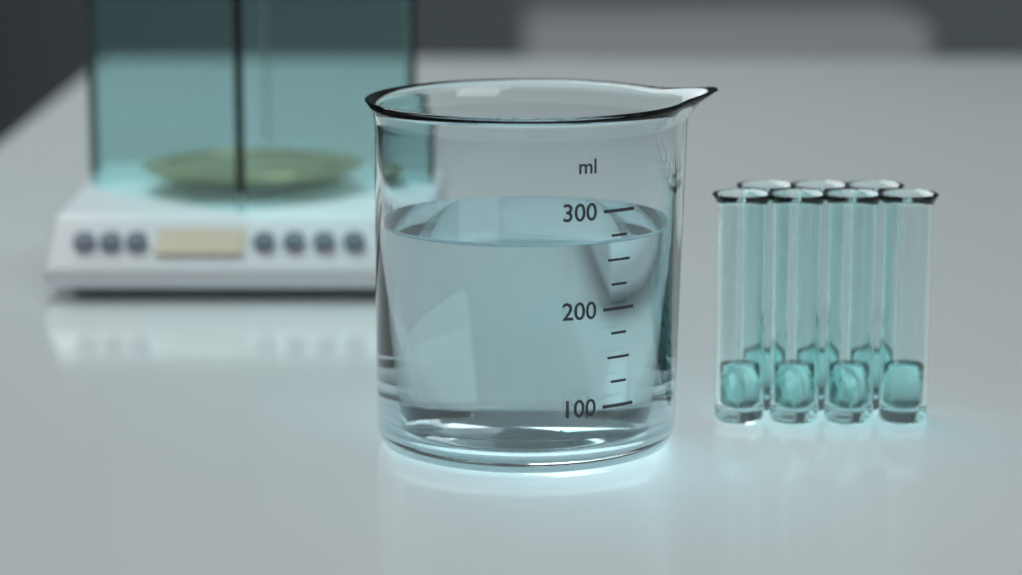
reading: 270 ml
